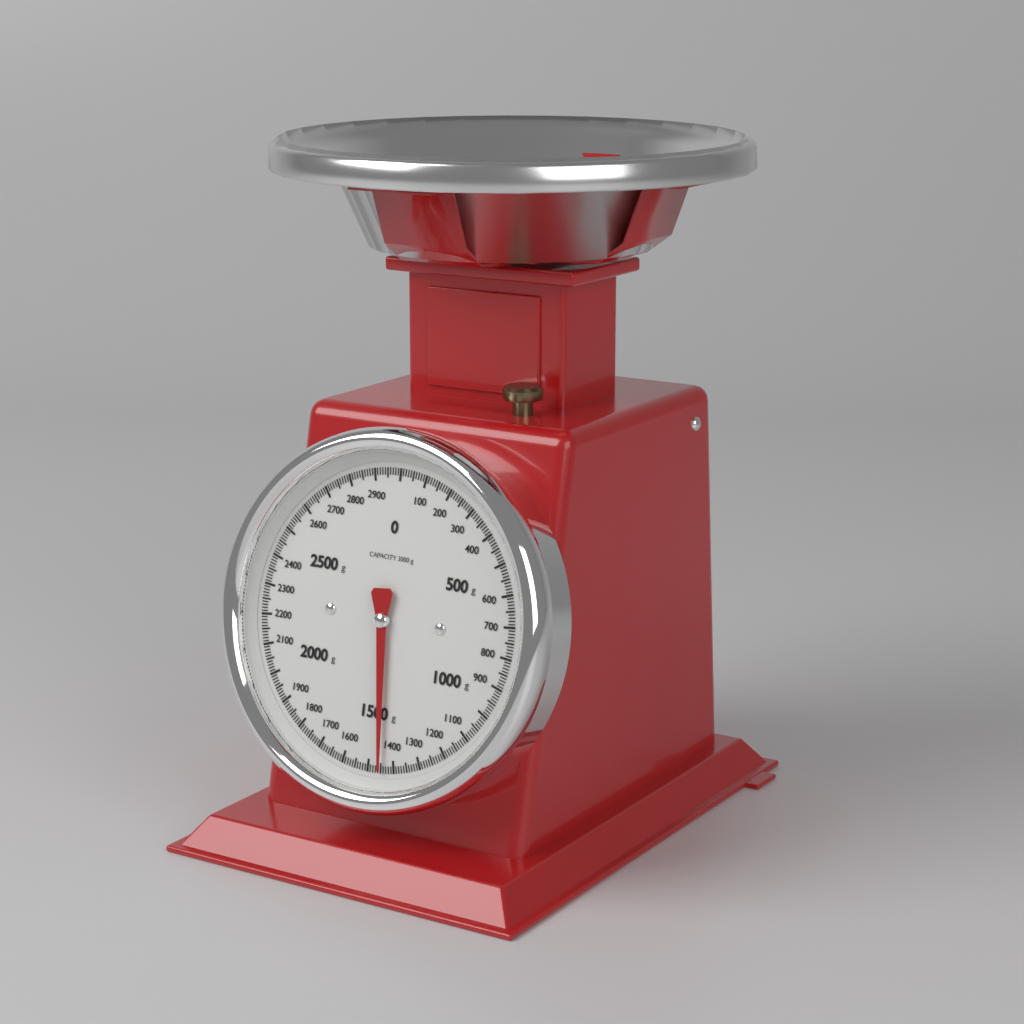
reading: 1450 g
